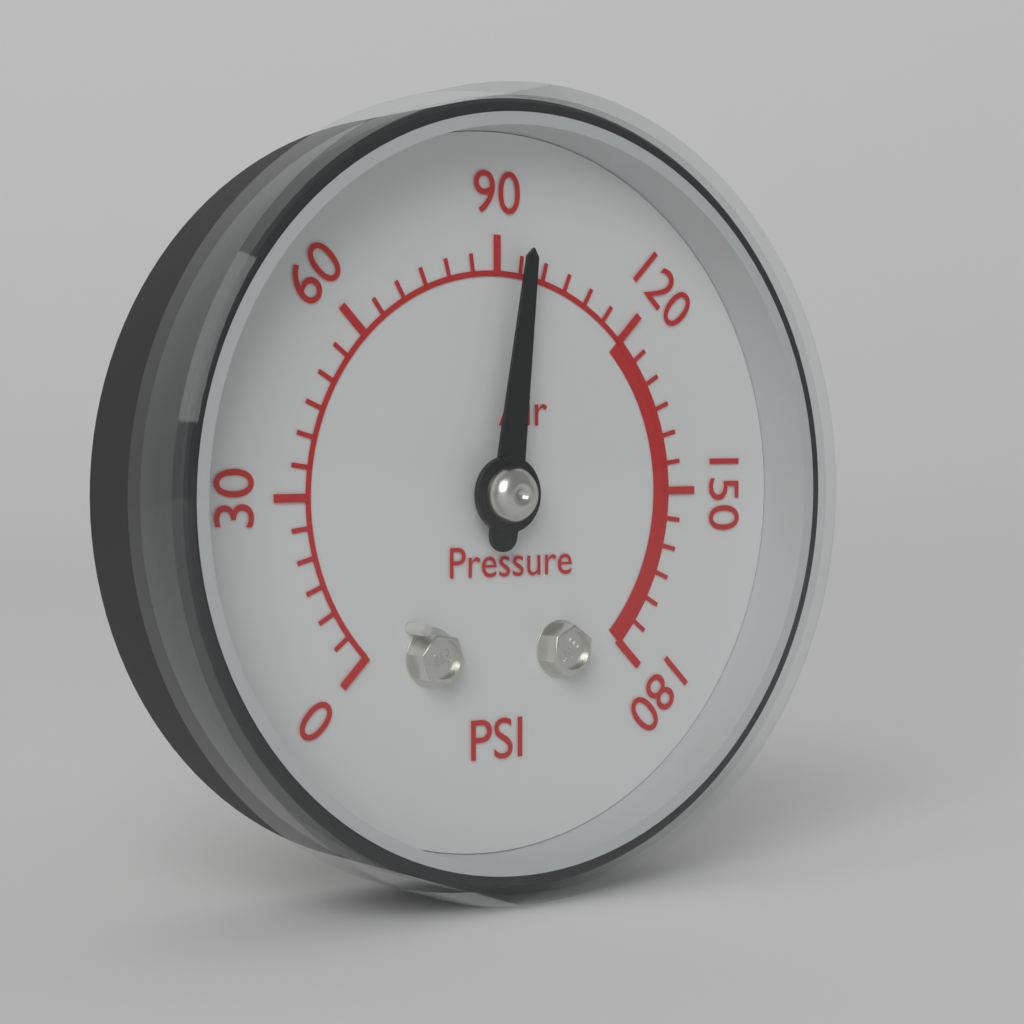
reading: 95 psi
